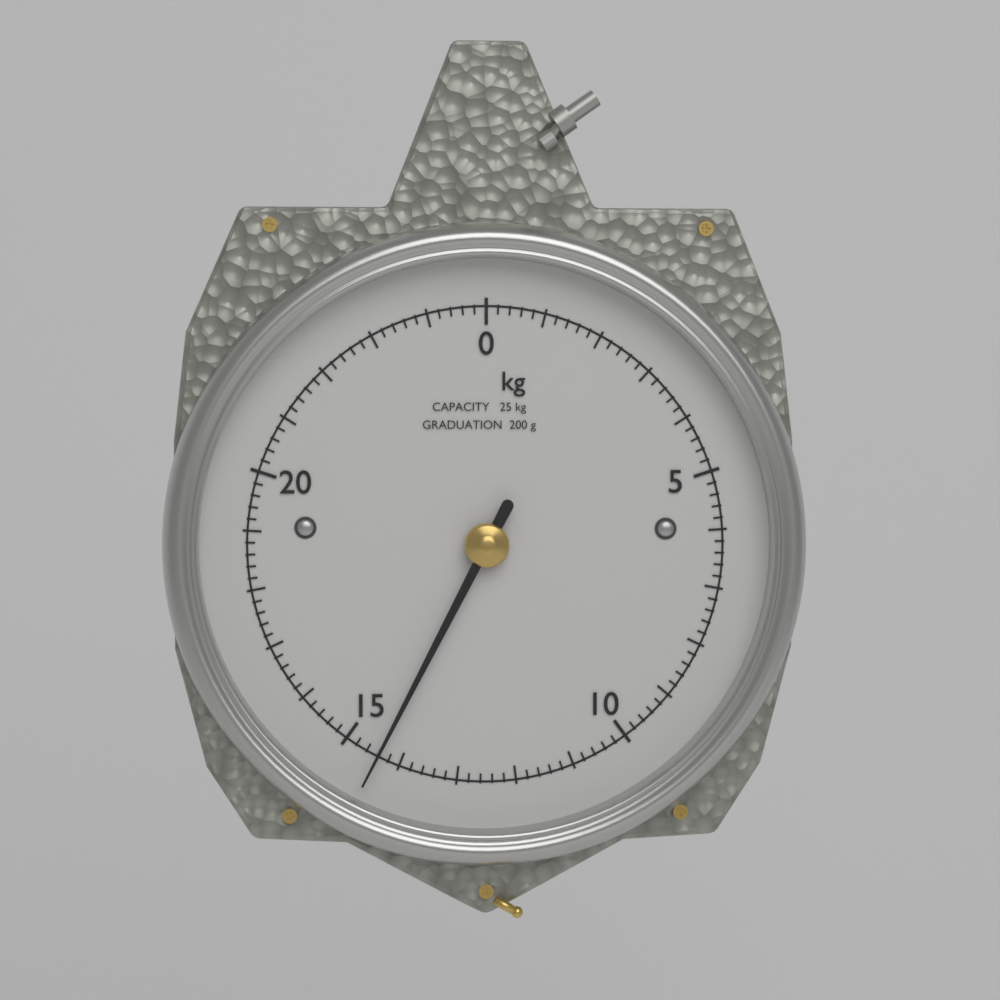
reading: 14.4 kg
